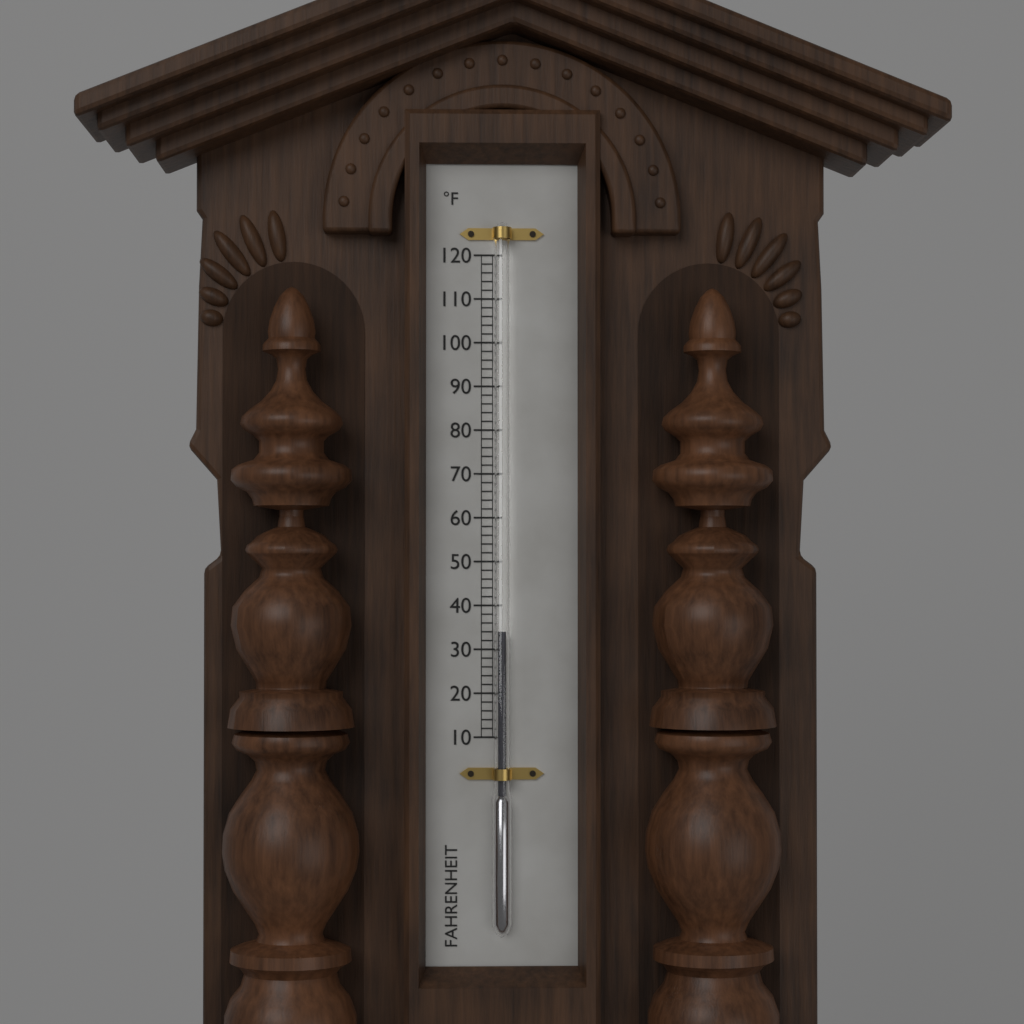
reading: 34 °F
